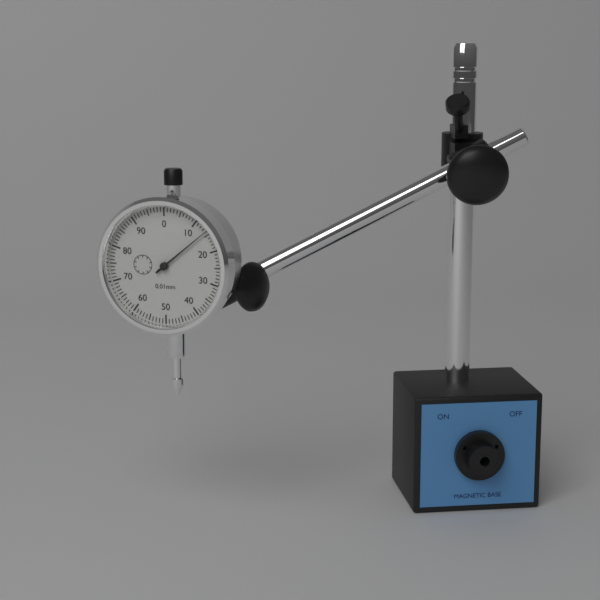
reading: 0.14 mm
